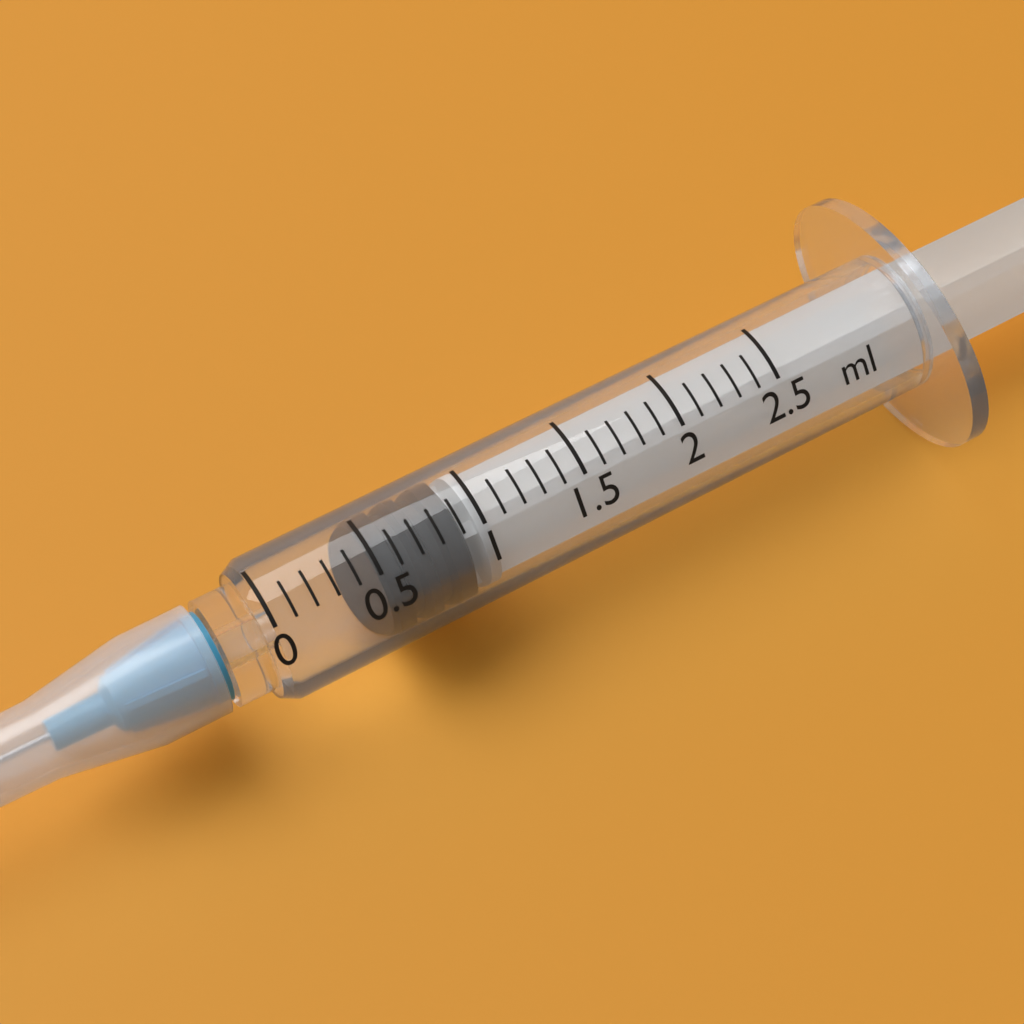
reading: 0.5 ml
